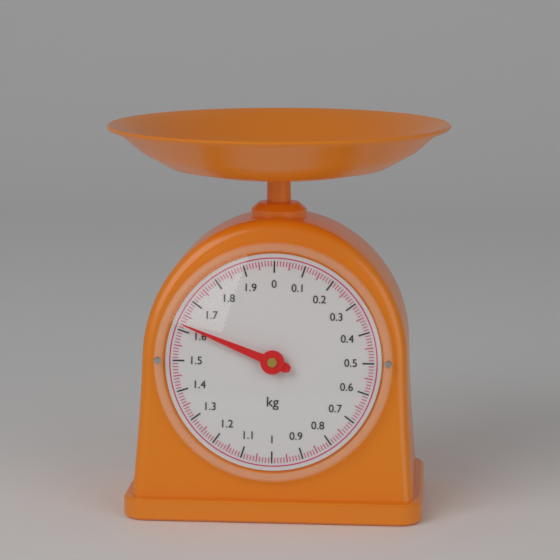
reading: 1.62 kg
